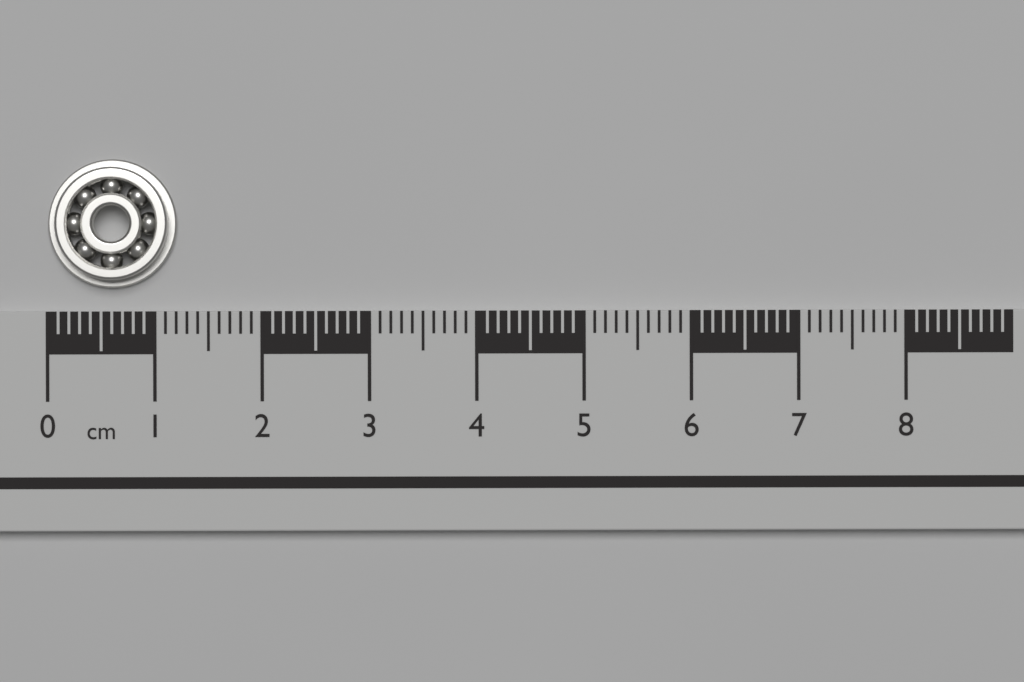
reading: 1.2 cm
